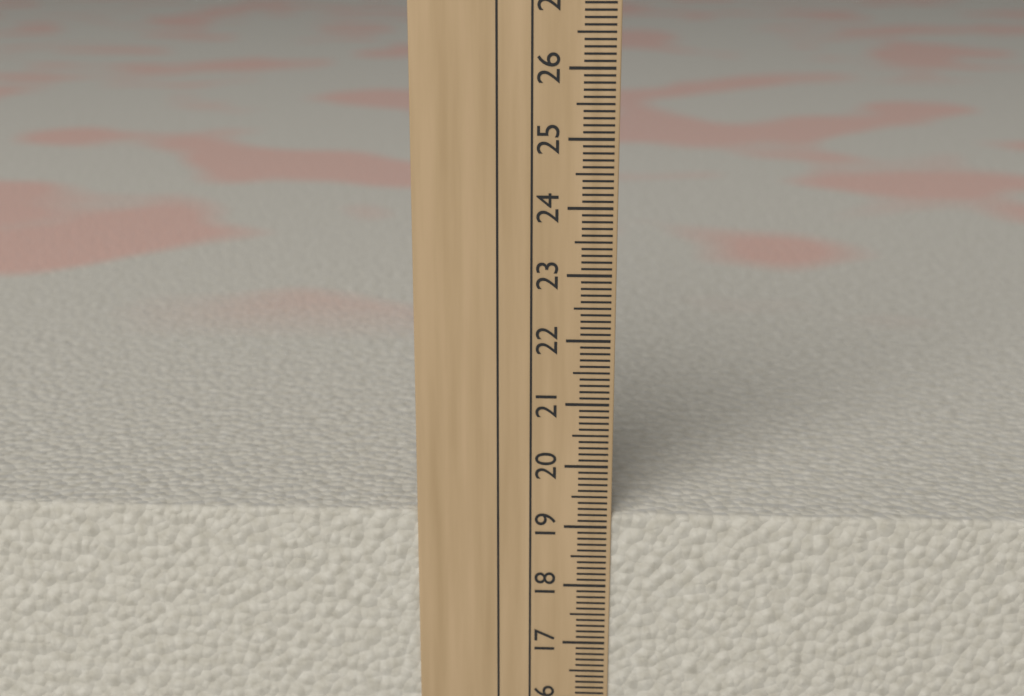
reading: 19.2 cm
